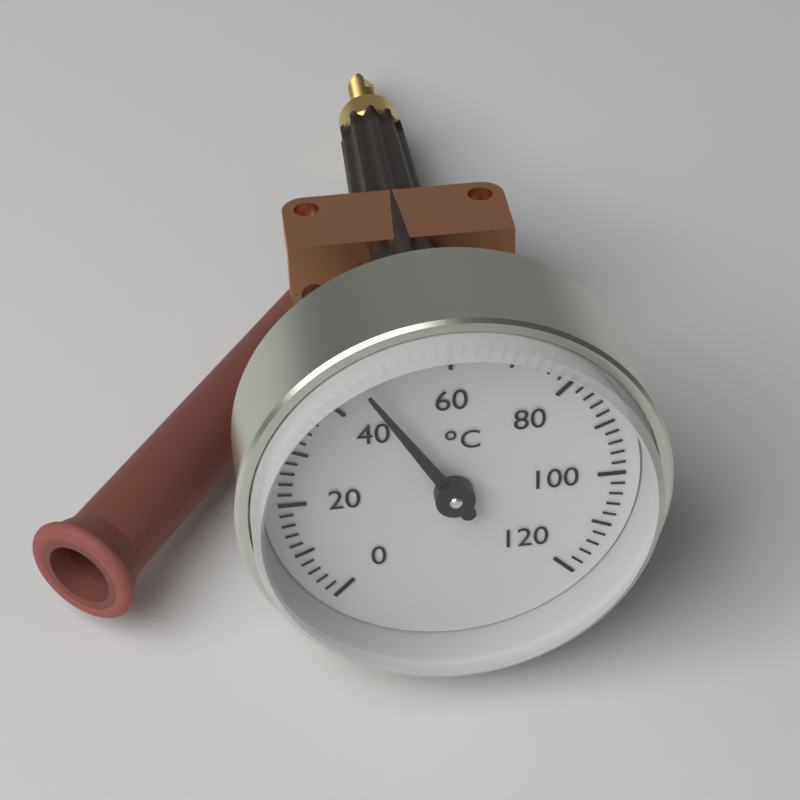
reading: 46 °C
